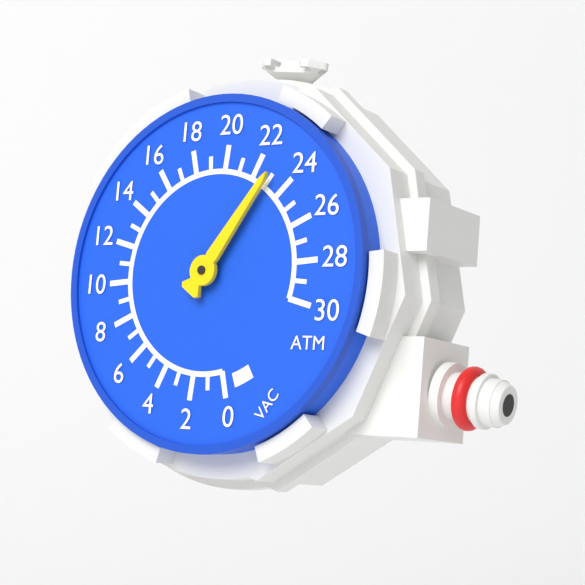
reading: 23 ATM
